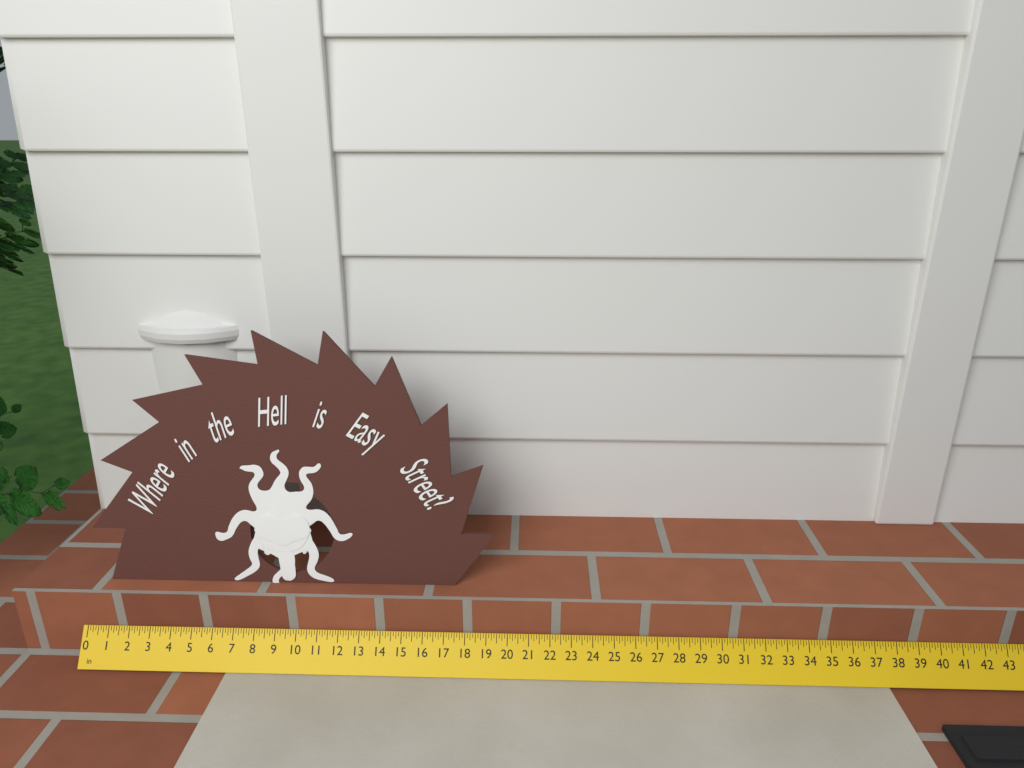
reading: 19.375 in
